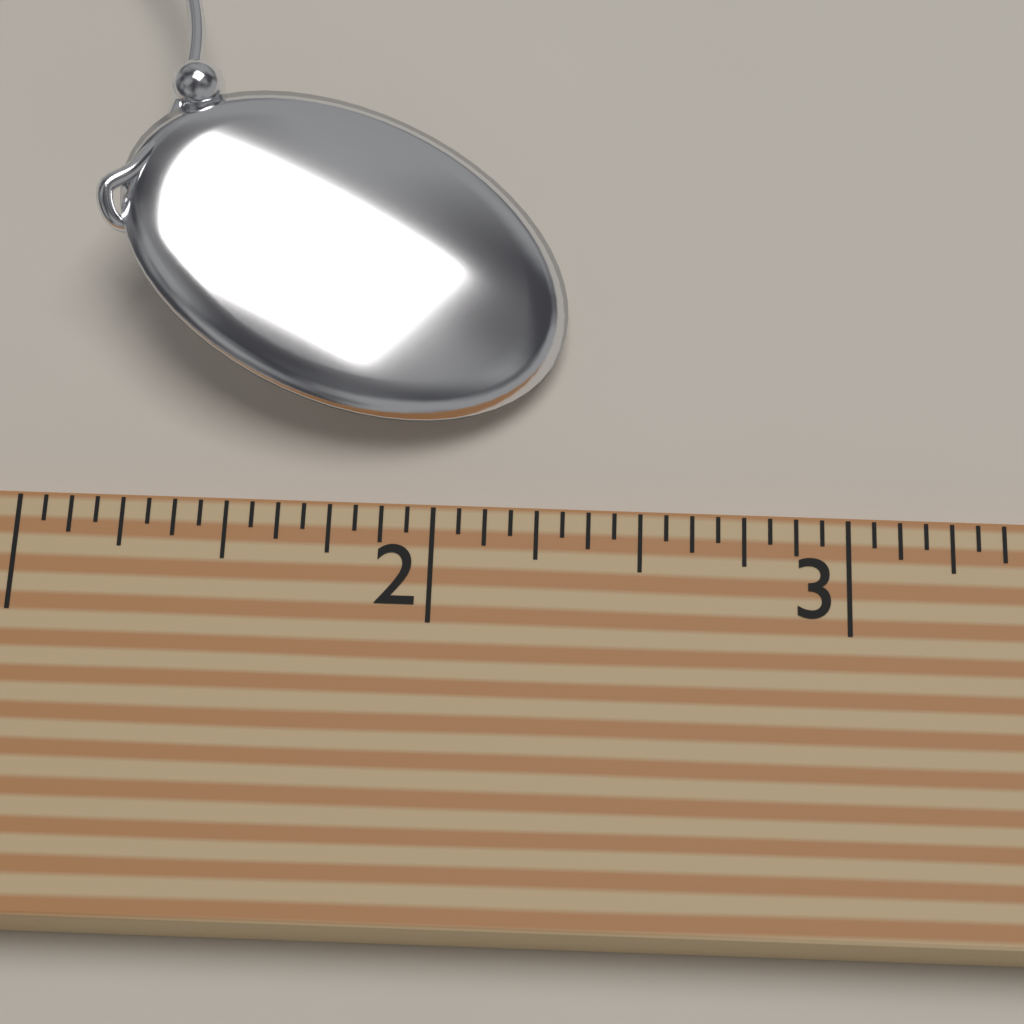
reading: 2.3125 (no unit)
